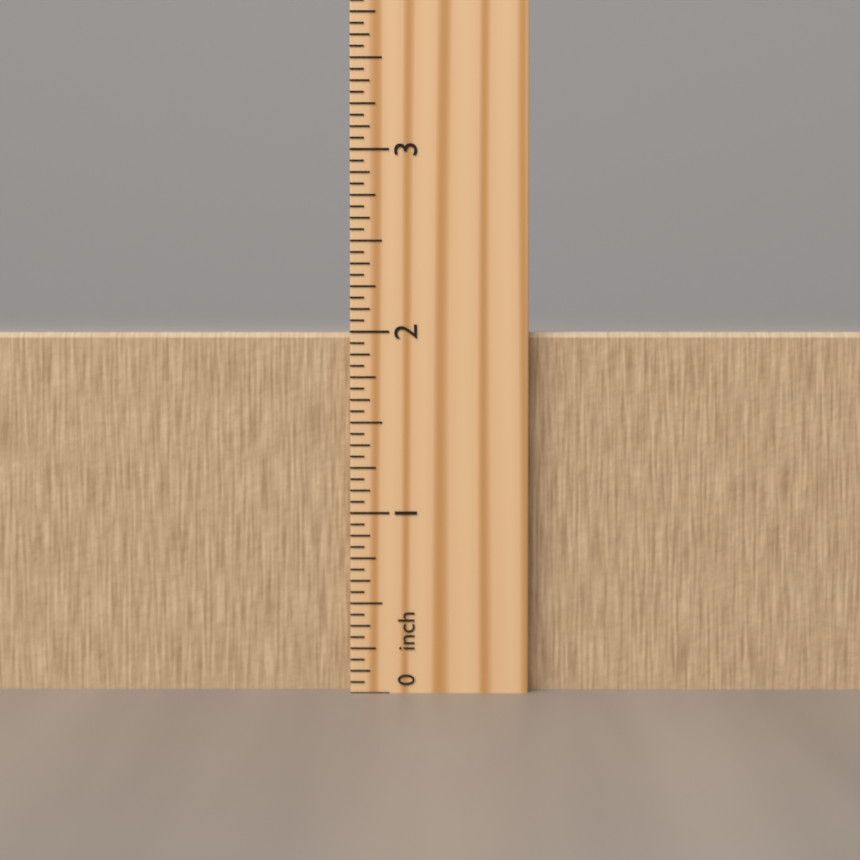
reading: 2.0000 inch
